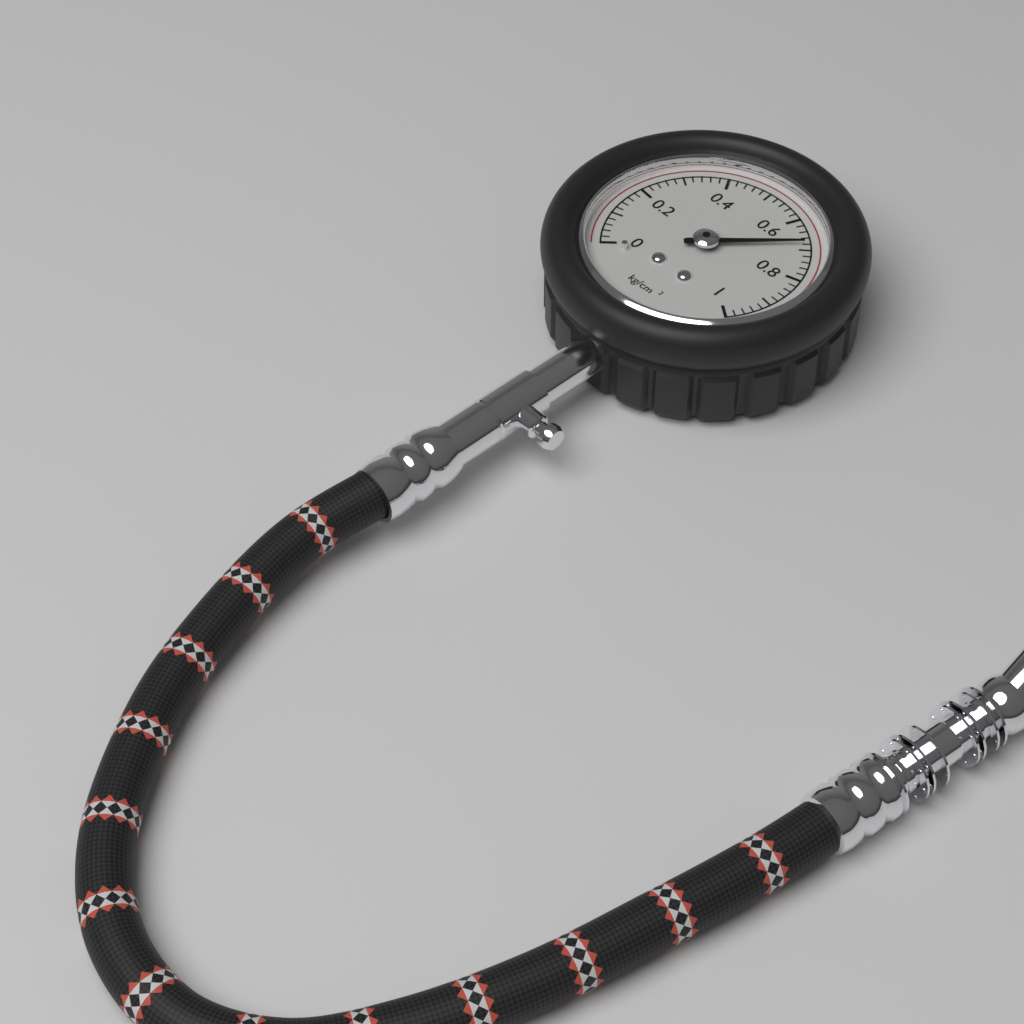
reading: 0.68 kg/cm²
